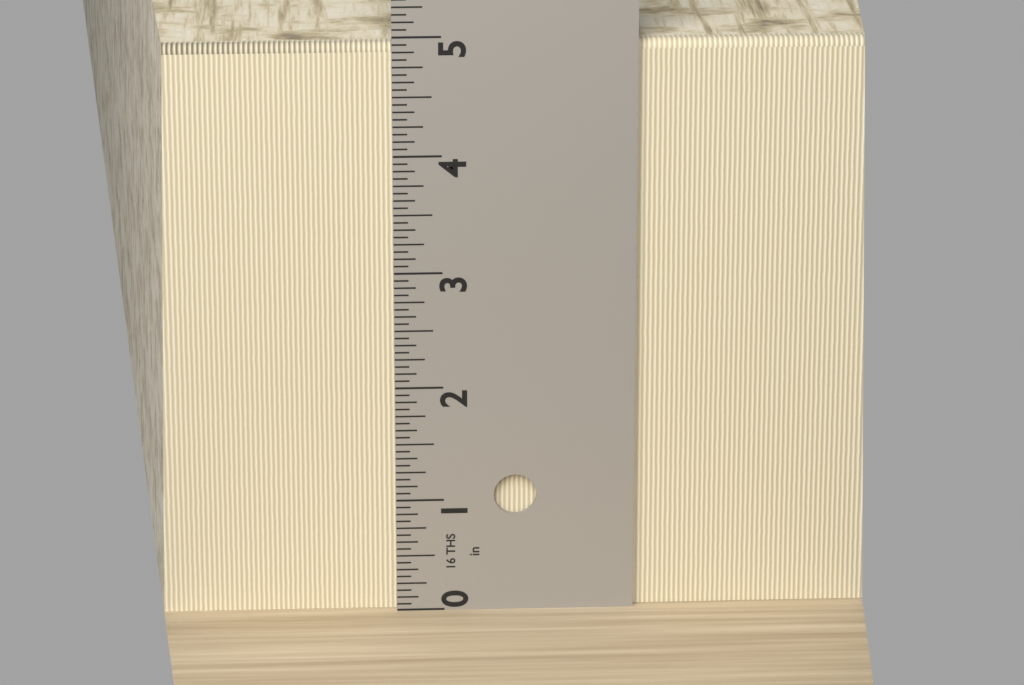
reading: 4.9375 in
